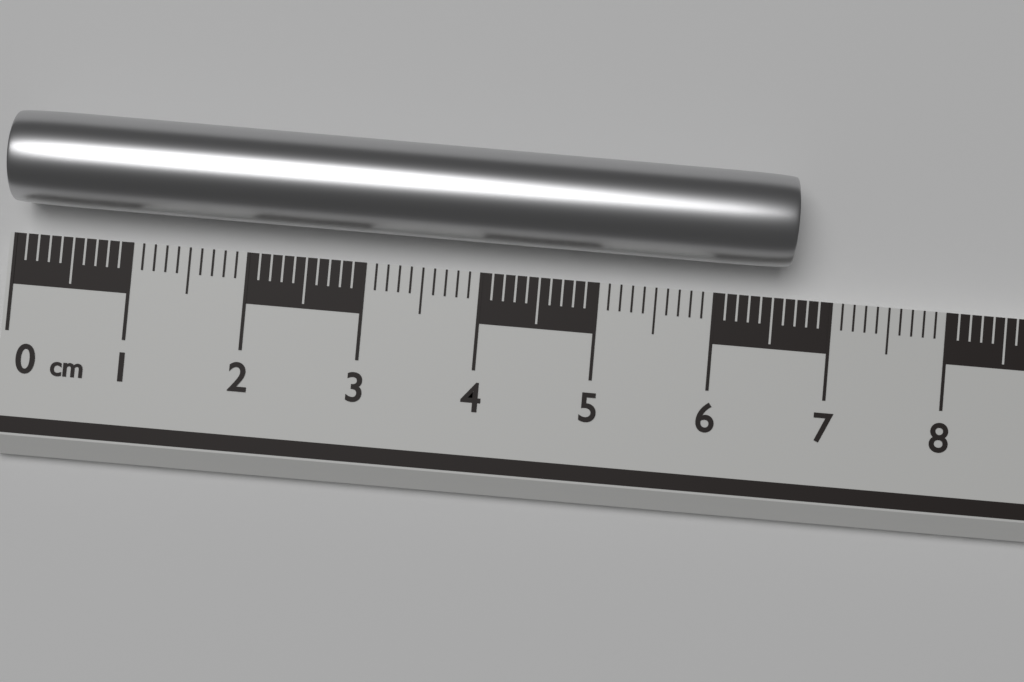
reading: 6.6 cm
